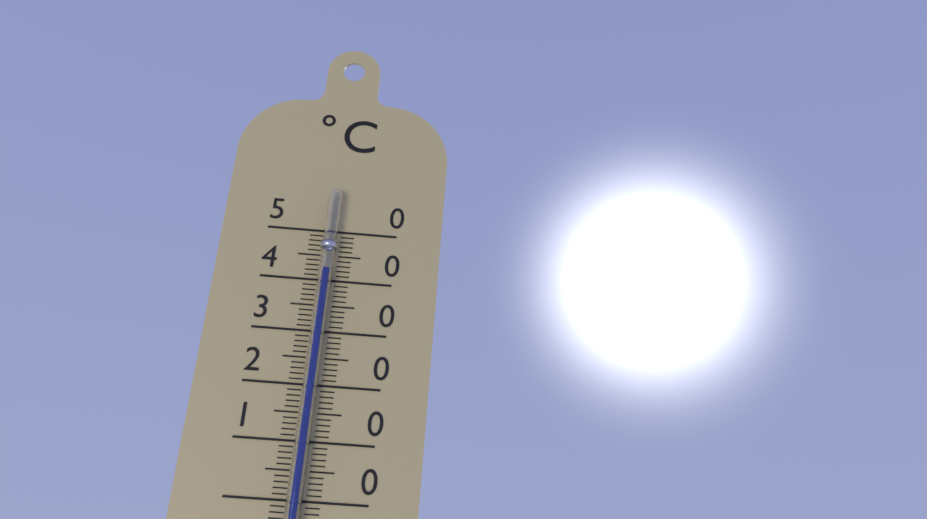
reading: 42 °C
